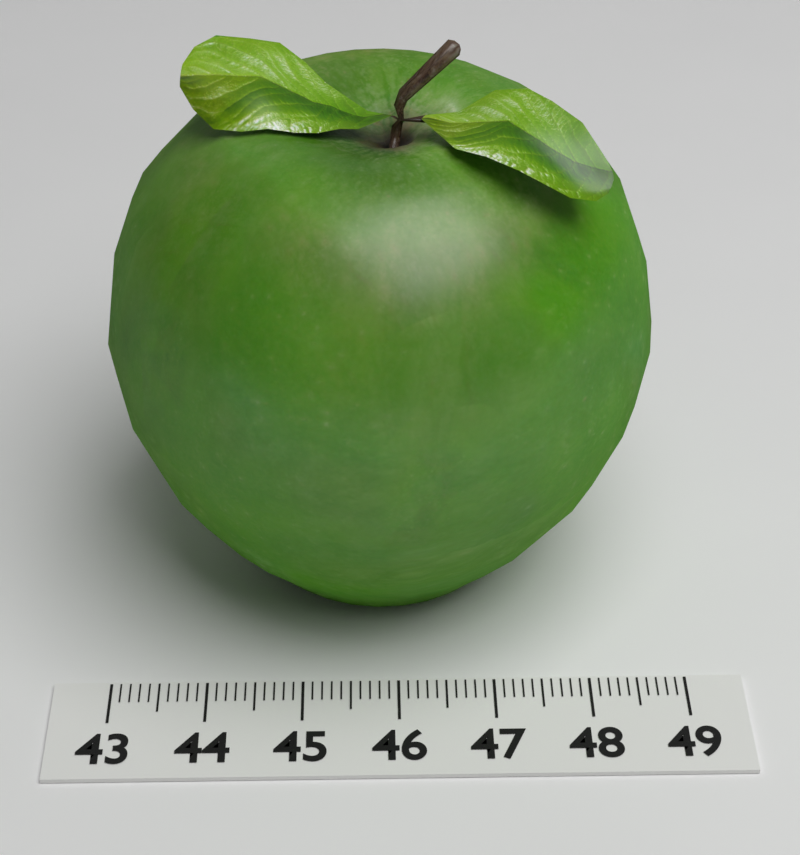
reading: 48.7 (no unit)
